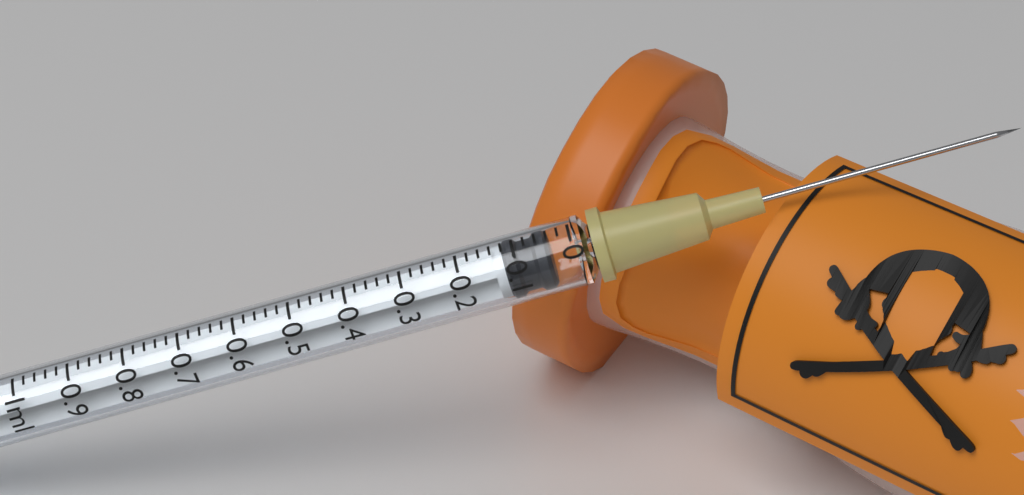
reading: 0.04 ml
